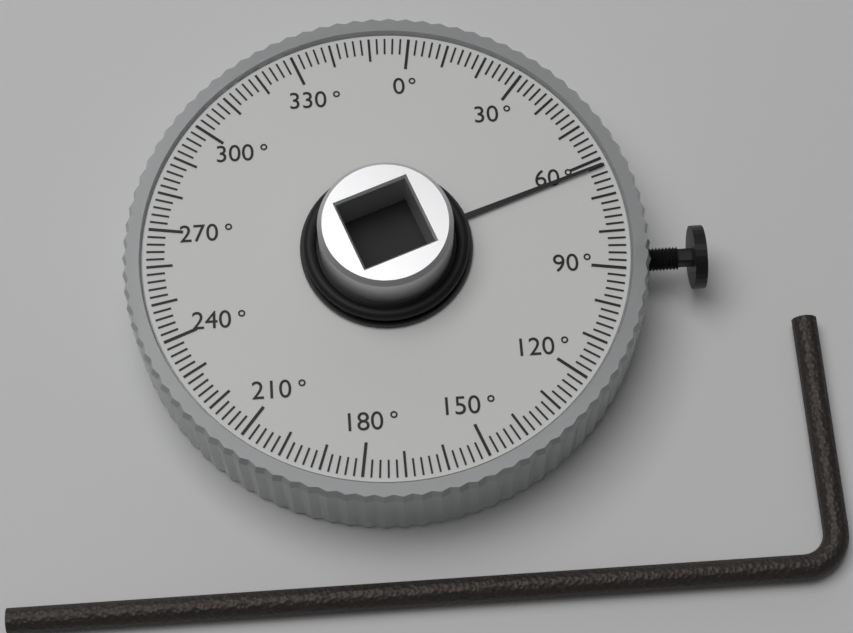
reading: 62 °
